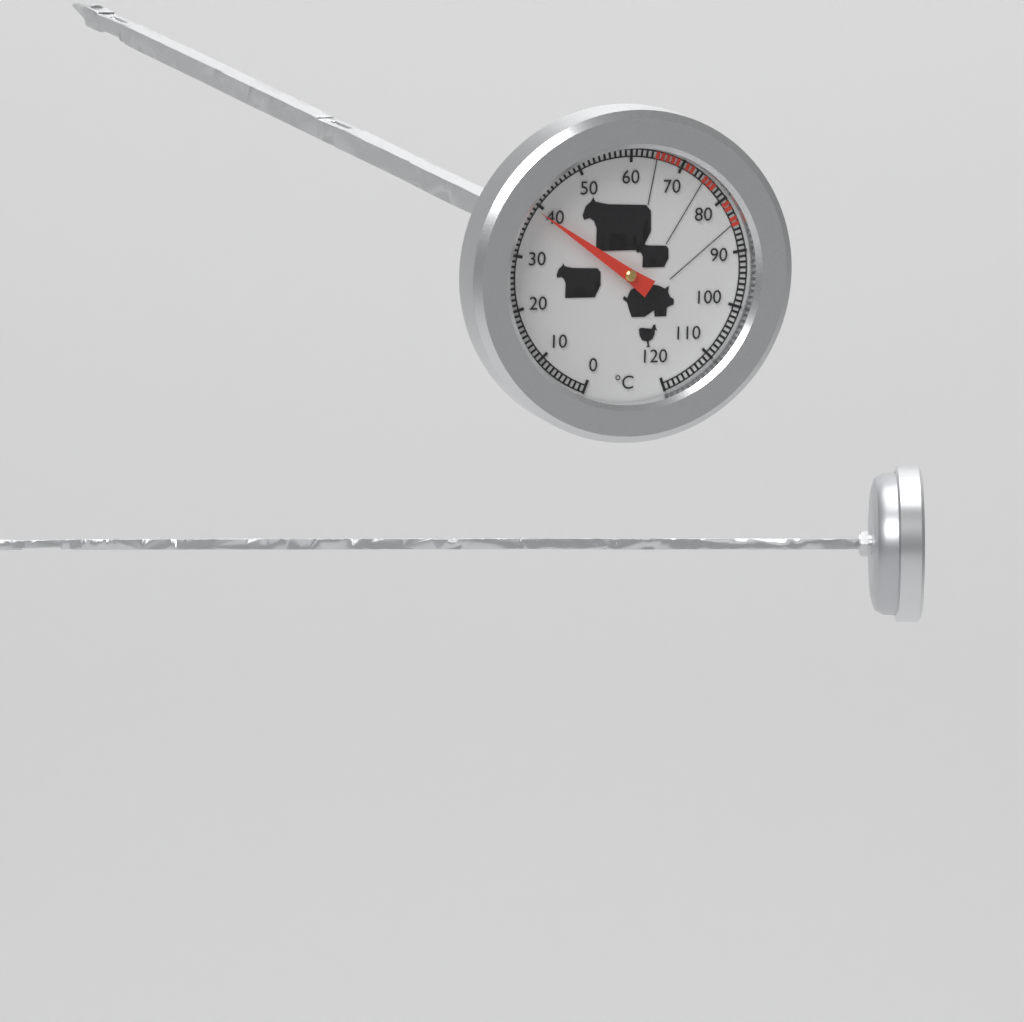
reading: 39 °C
